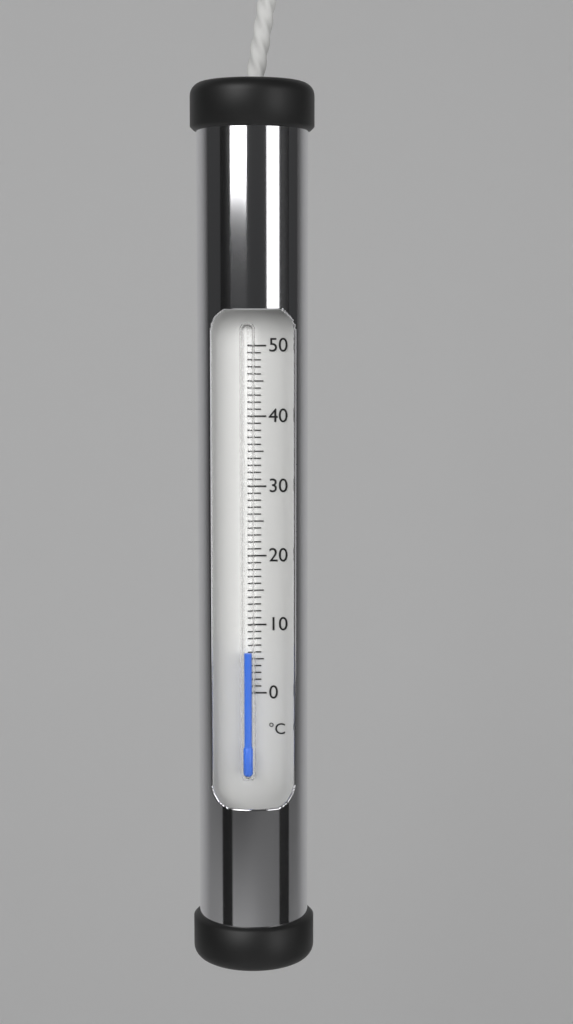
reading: 6 °C
